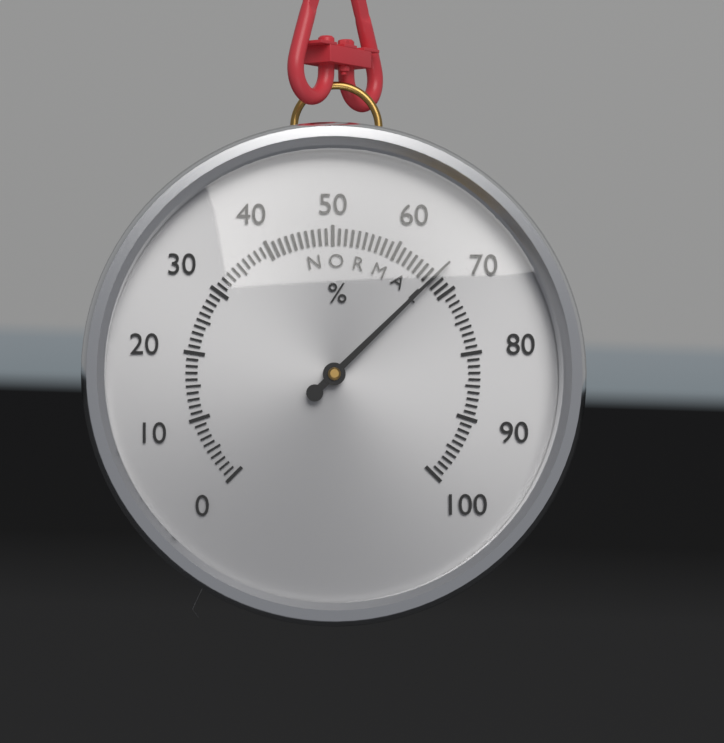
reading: 67 %
